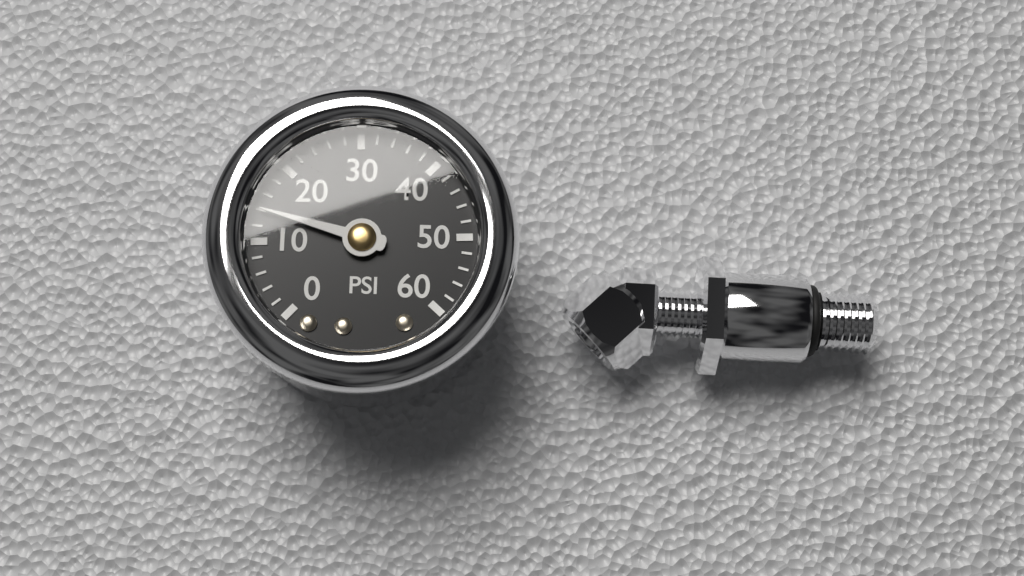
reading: 14 psi
